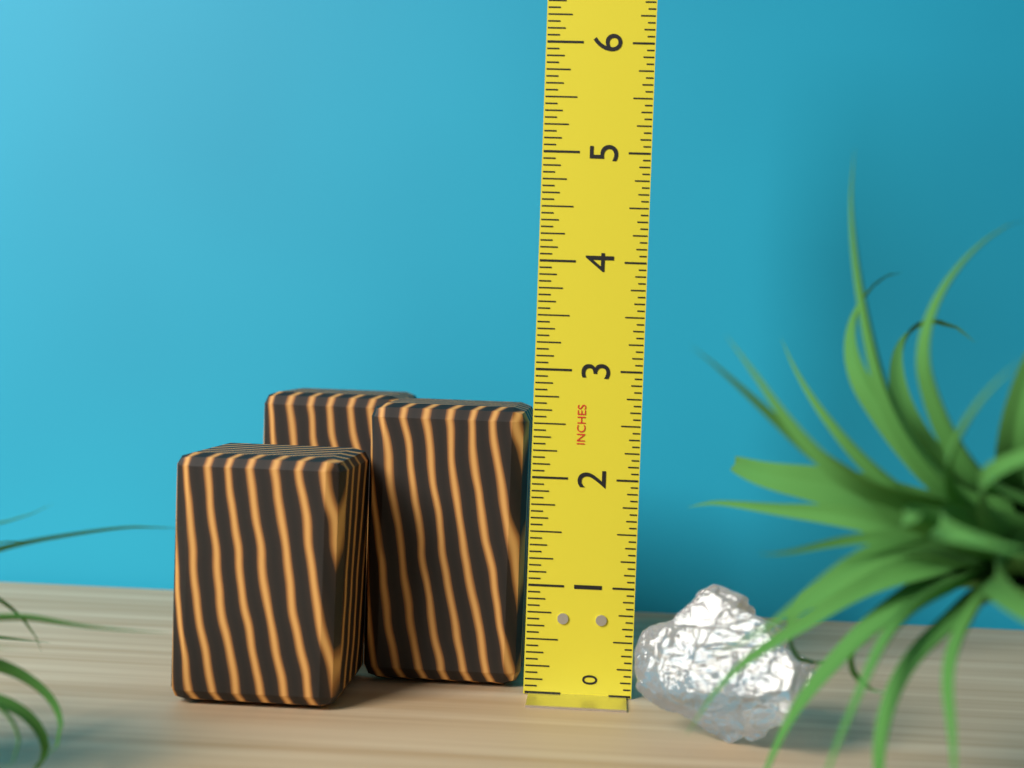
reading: 2.6250 in
